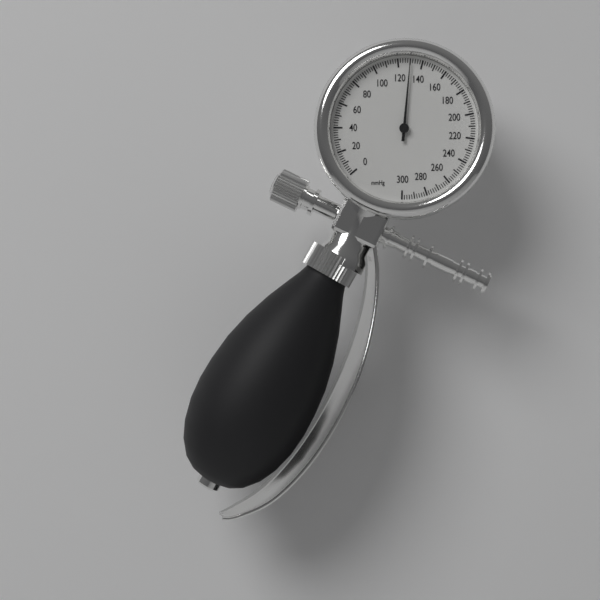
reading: 130 mmHg
